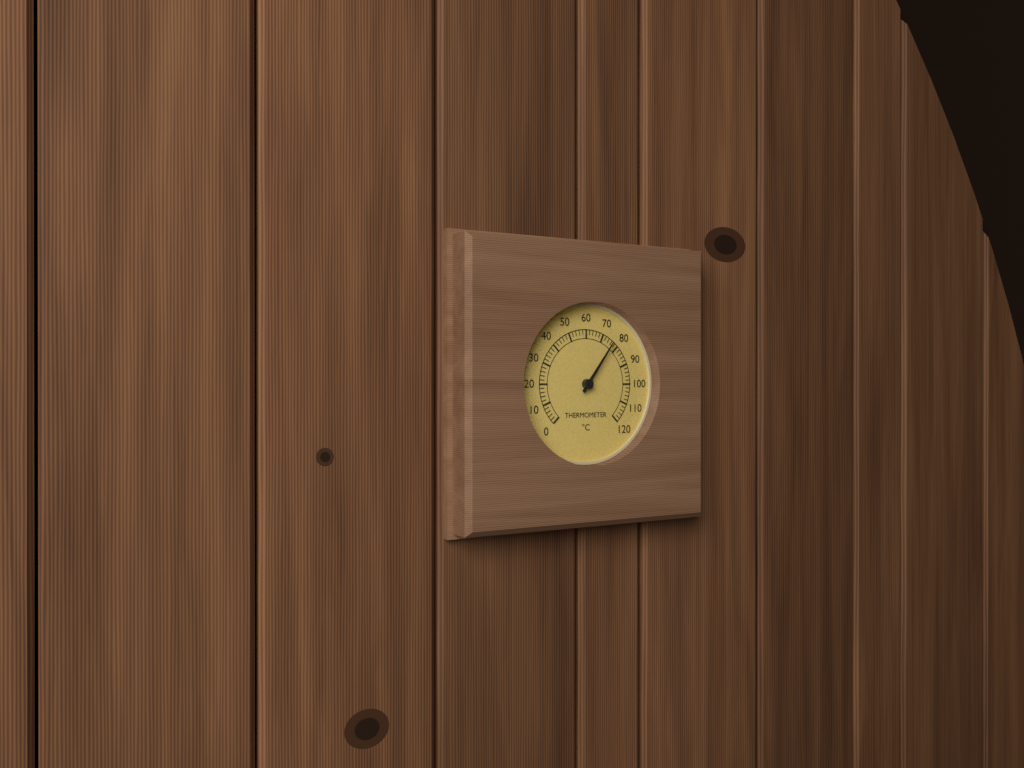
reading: 76 °C
